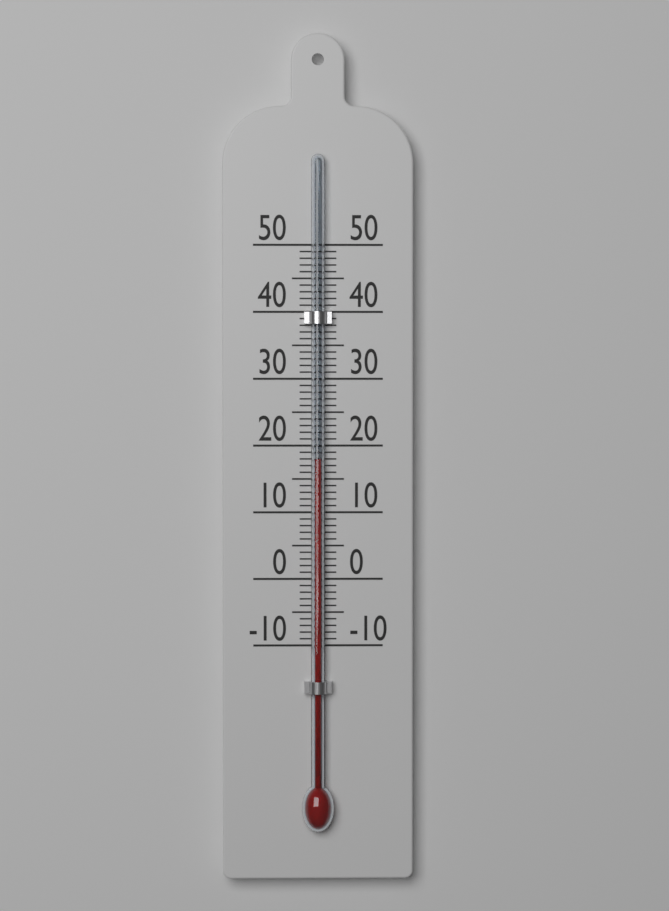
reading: 18 (no unit)
